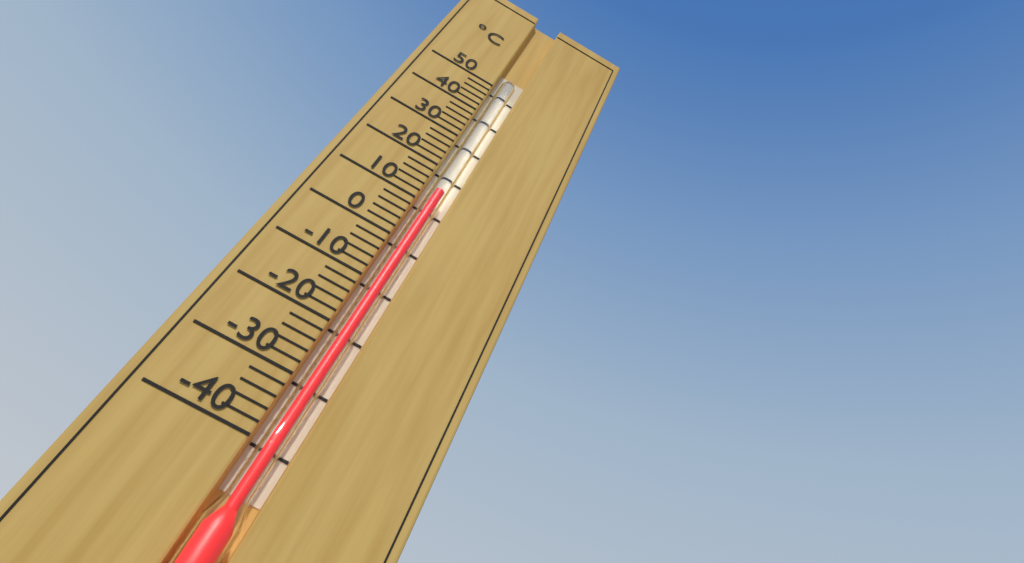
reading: 14 °C
